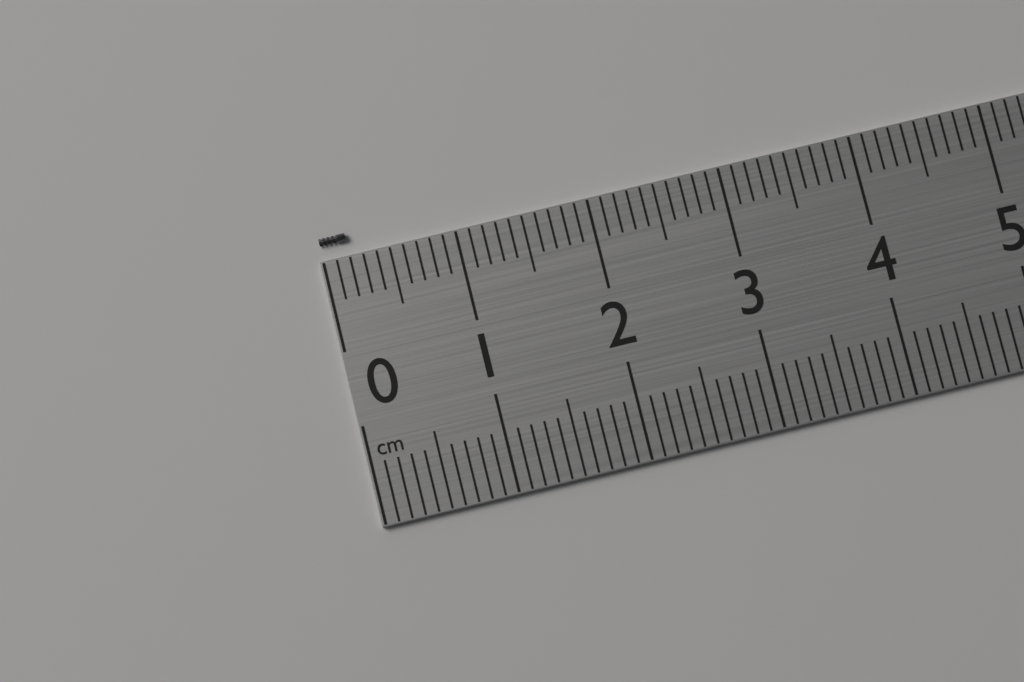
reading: 0.2 cm
